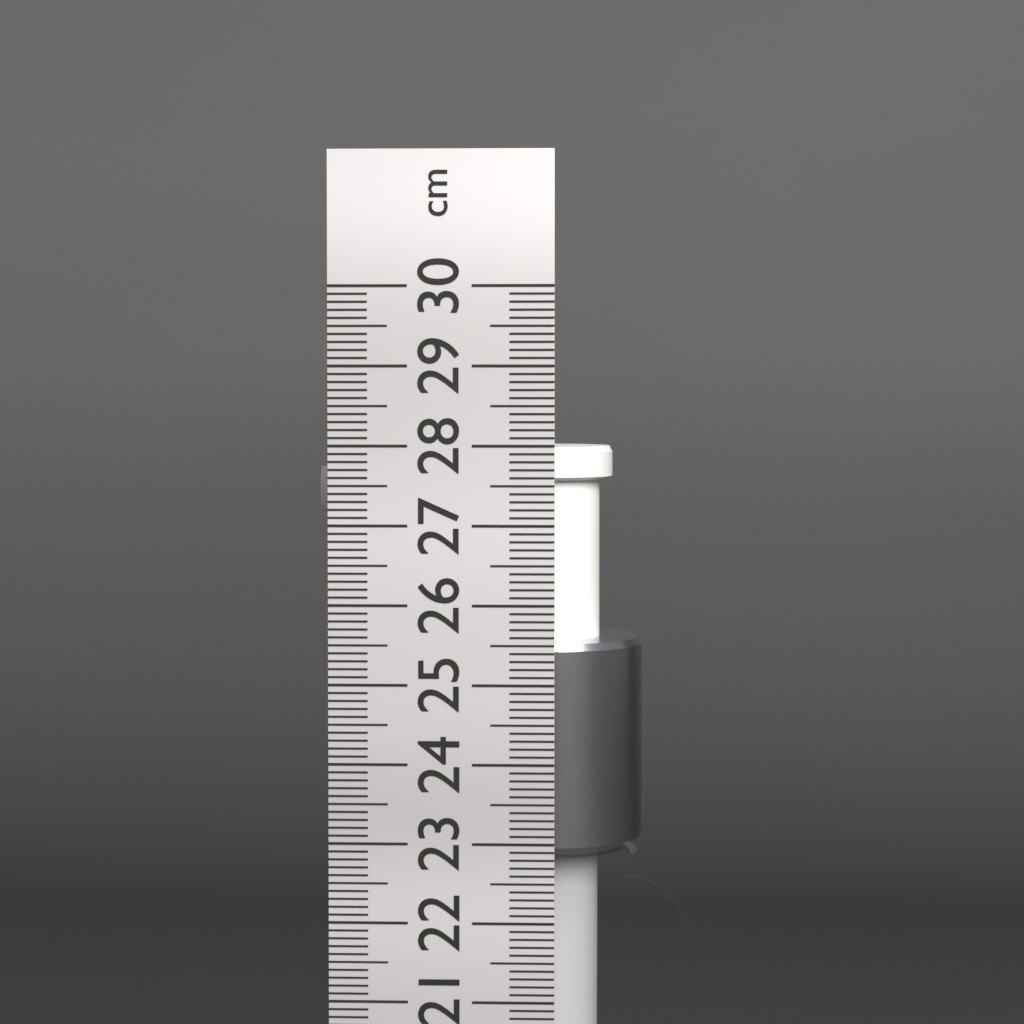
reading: 27.9 cm
